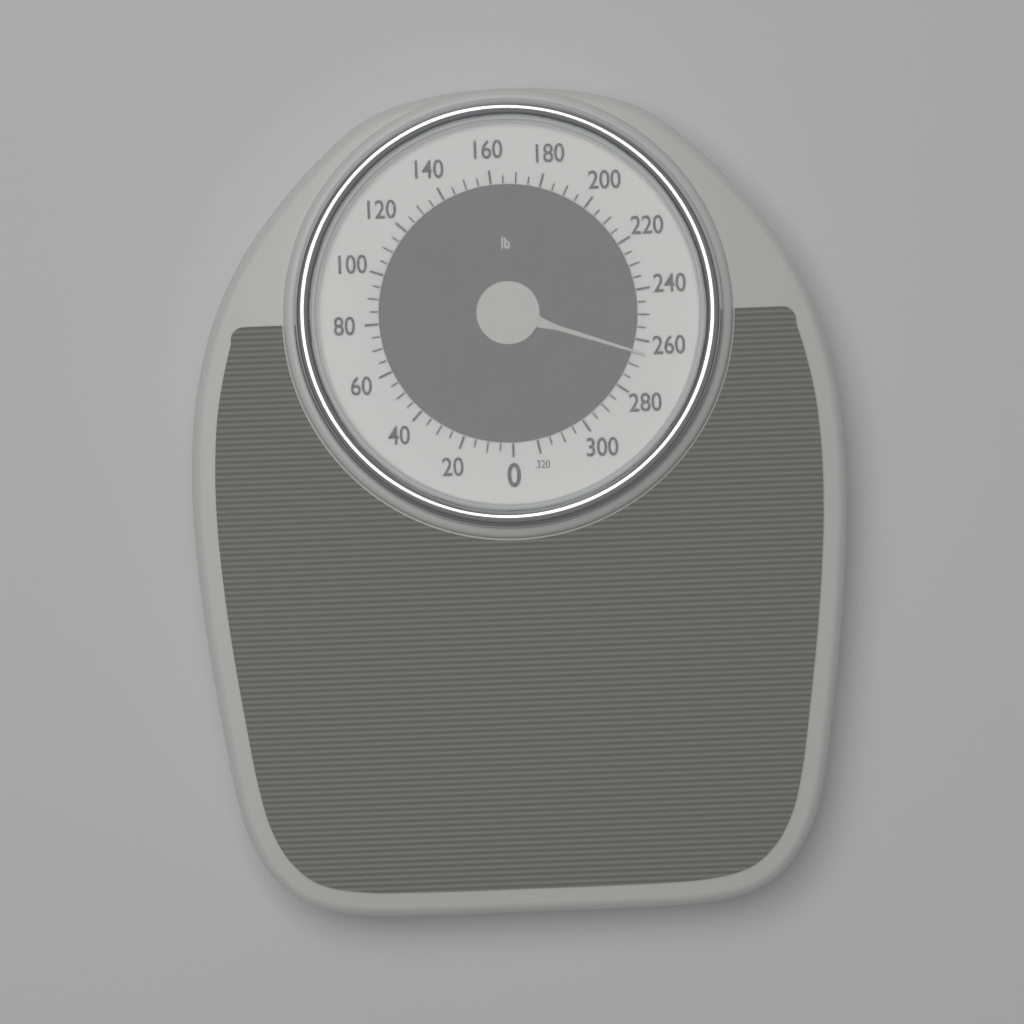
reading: 265 lb
